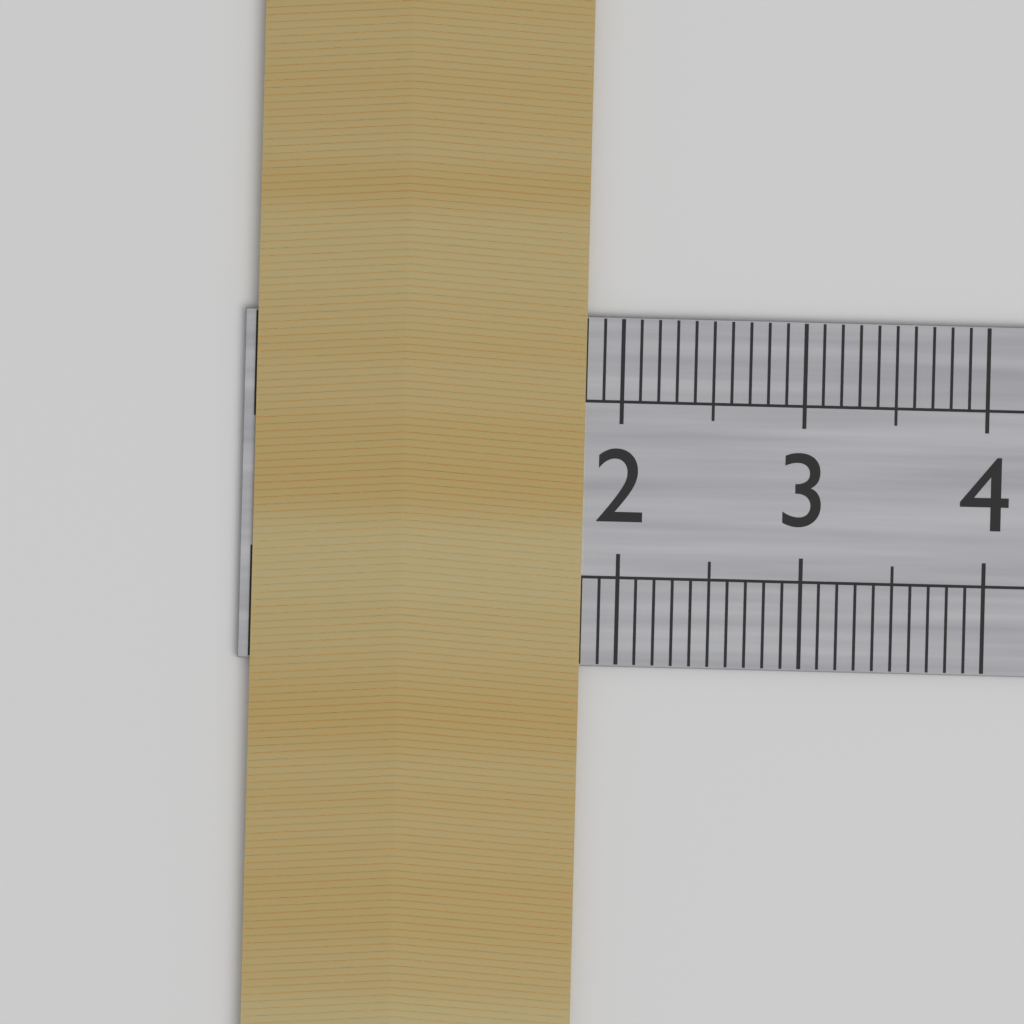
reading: 1.8 cm
